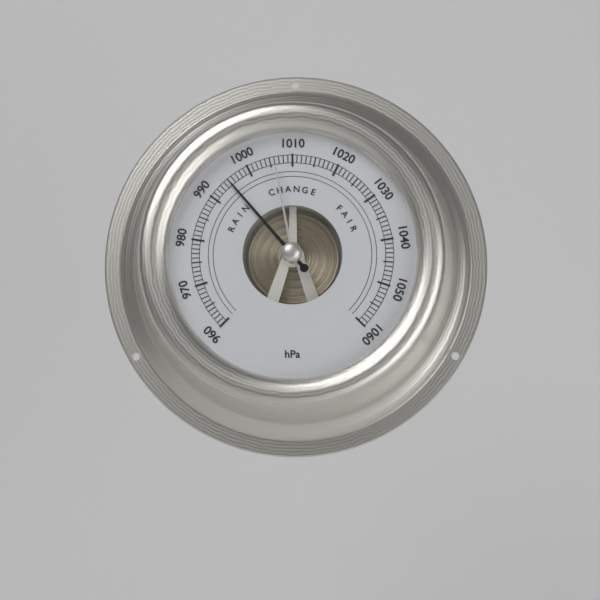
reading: 995 hPa
